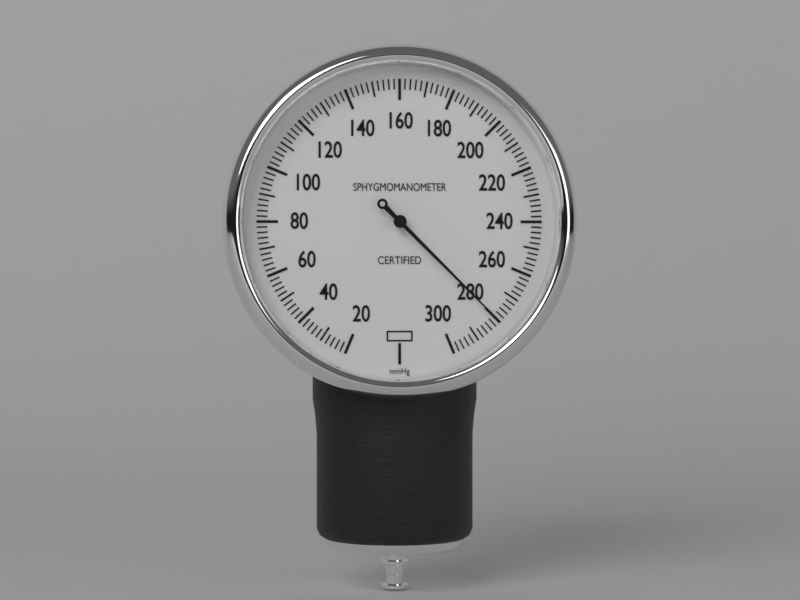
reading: 280 mmHg
